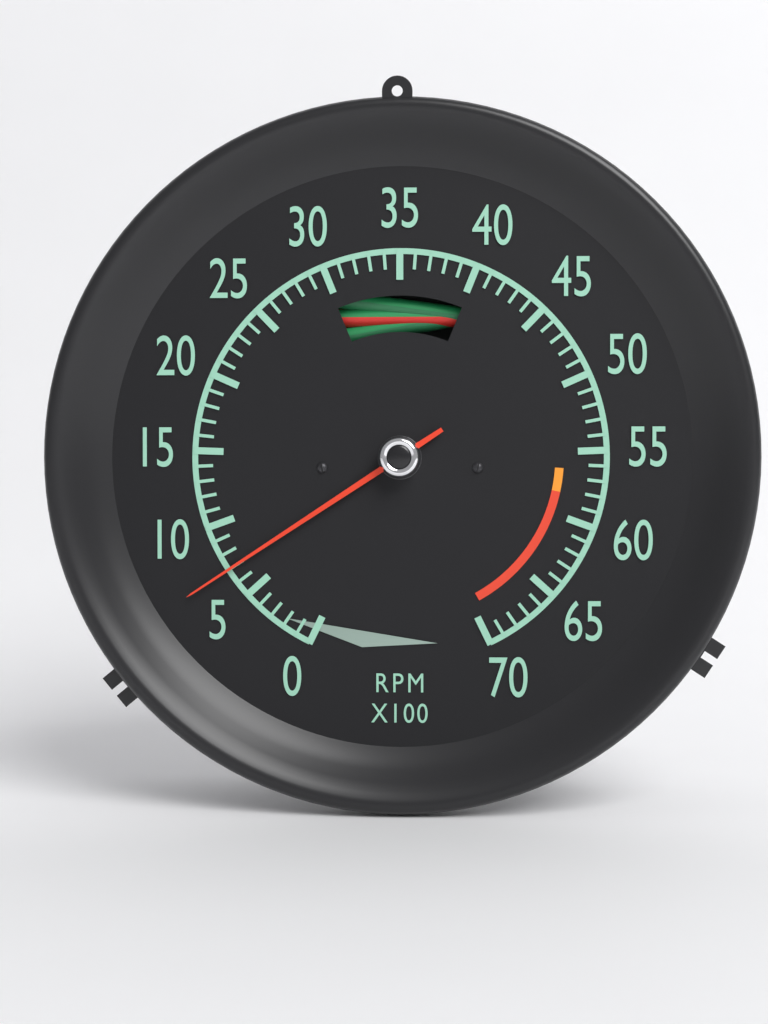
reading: 7 RPM x100
